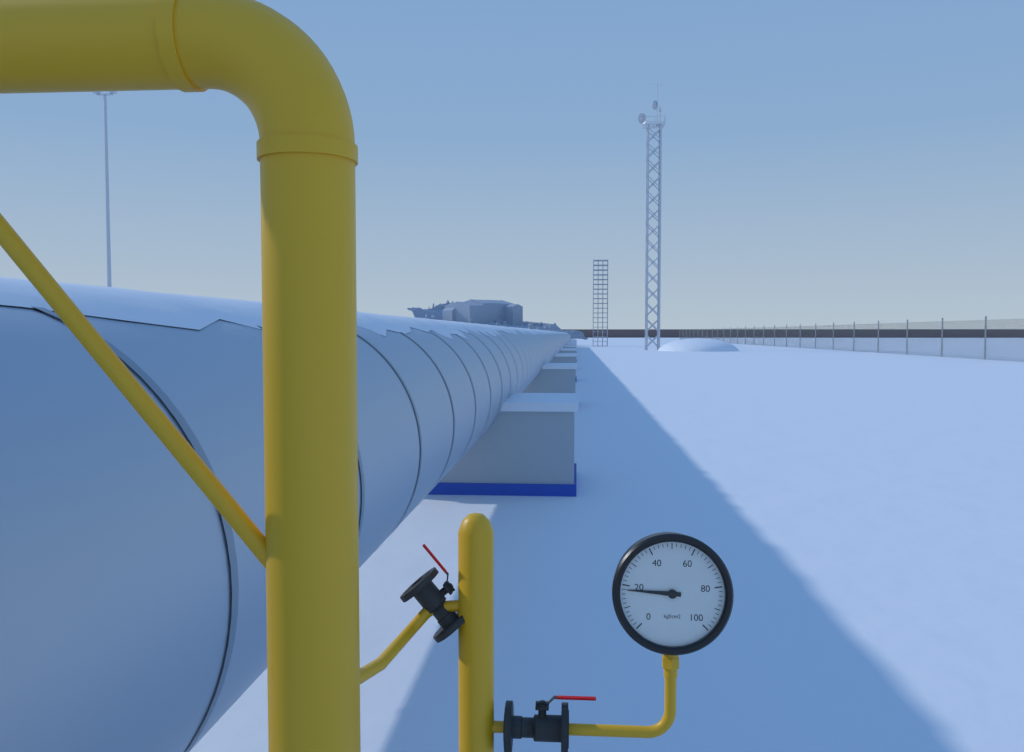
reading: 18 kgf/cm2
